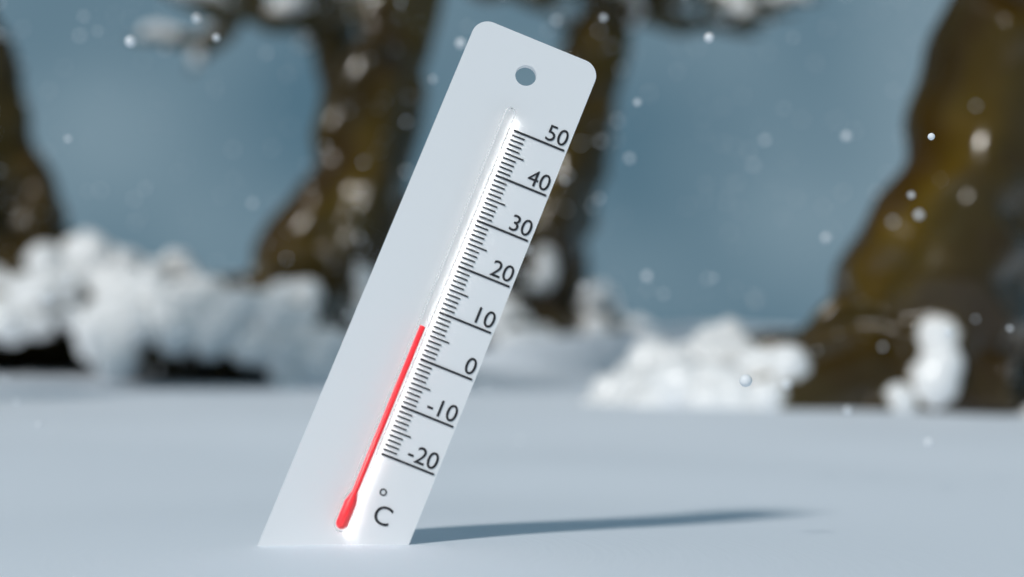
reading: 6 °C
